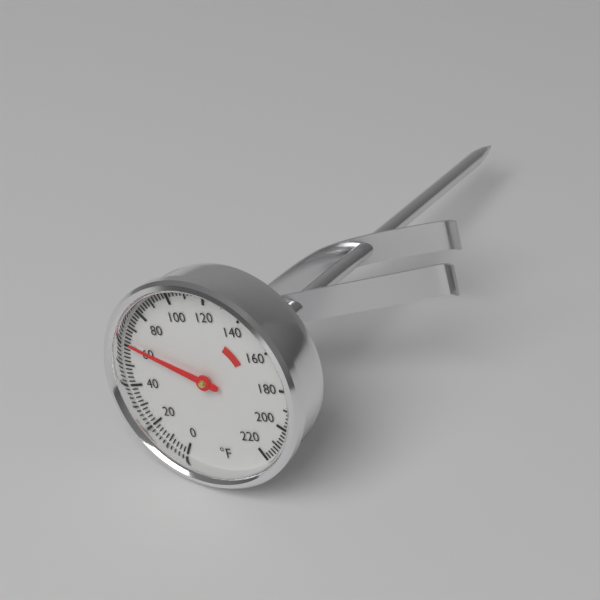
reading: 62 °F
